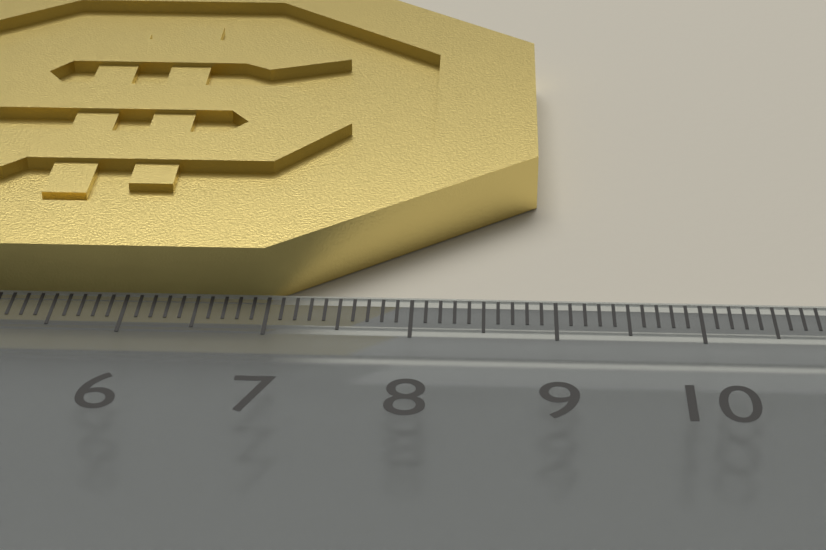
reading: 8.9 cm
